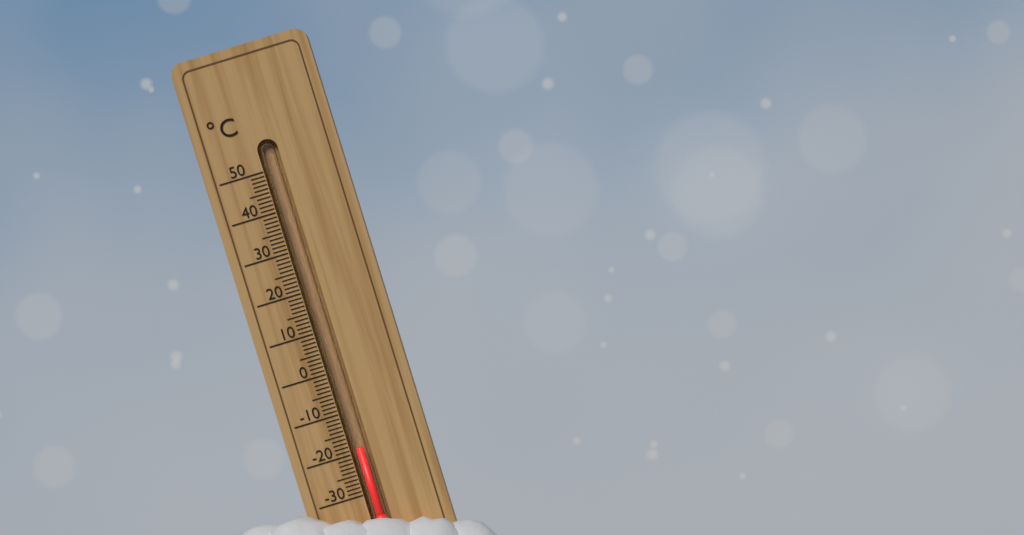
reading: -19 °C
